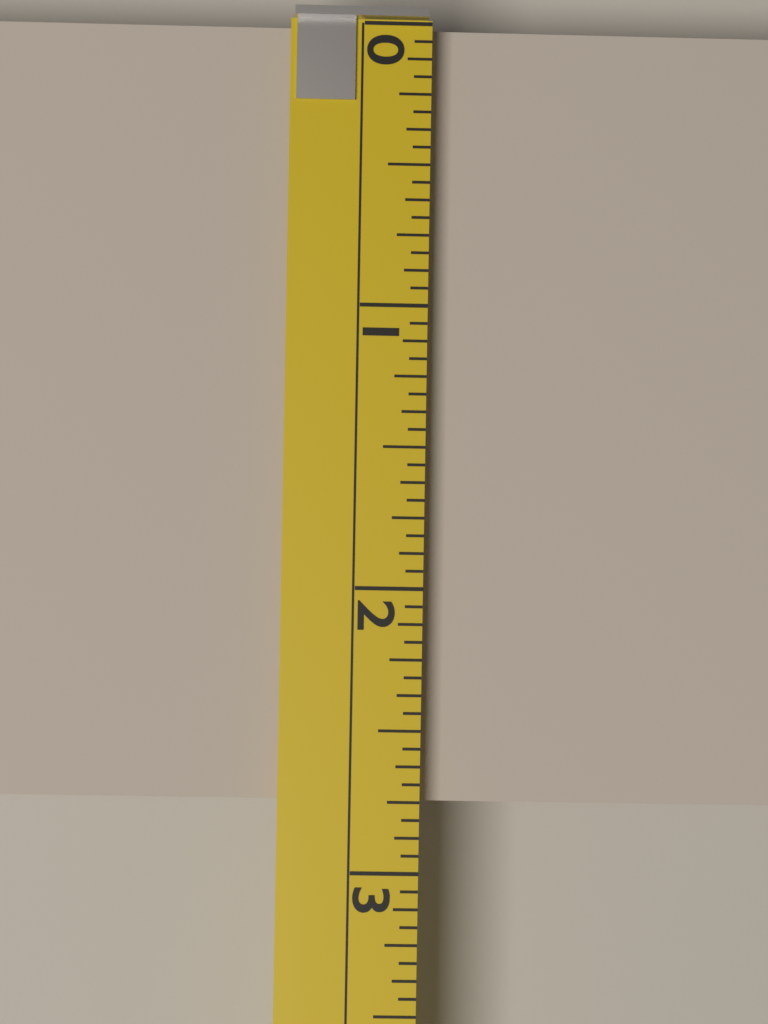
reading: 2.7500 (no unit)
